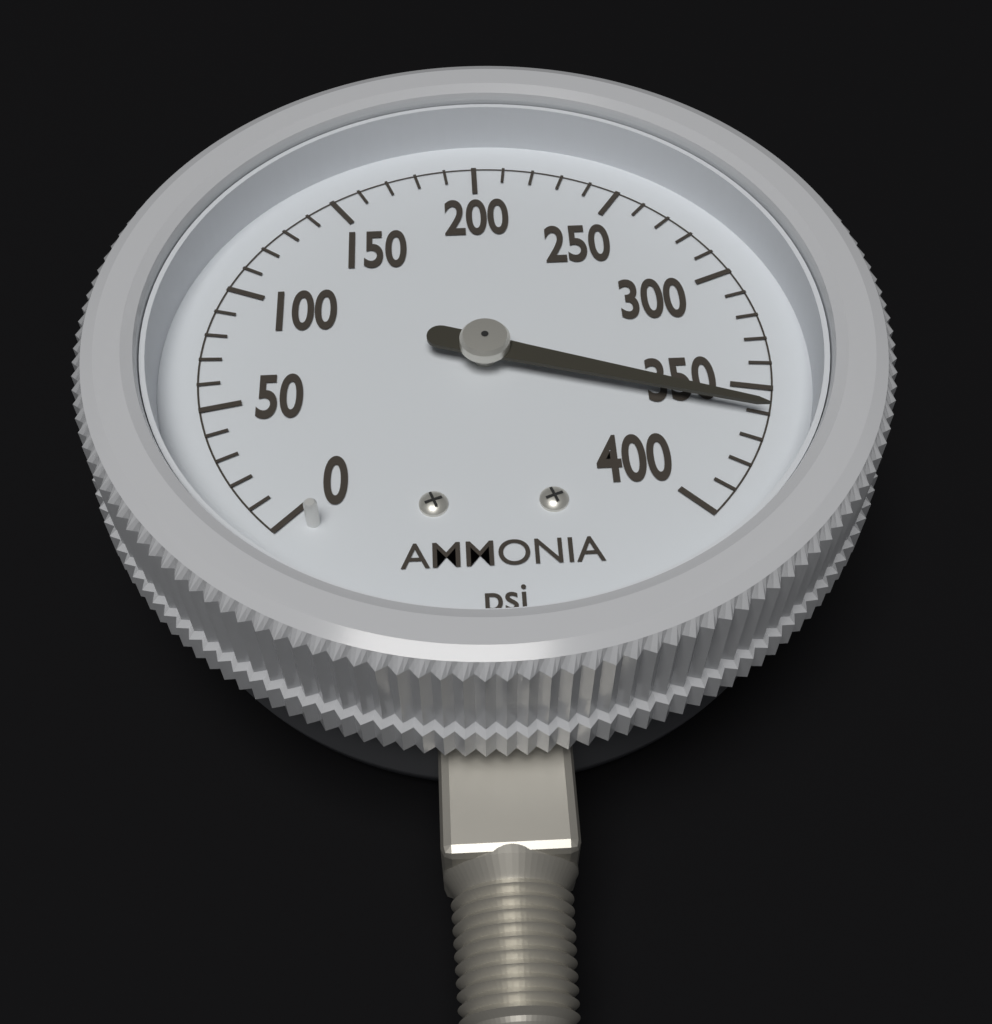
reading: 360 psi
